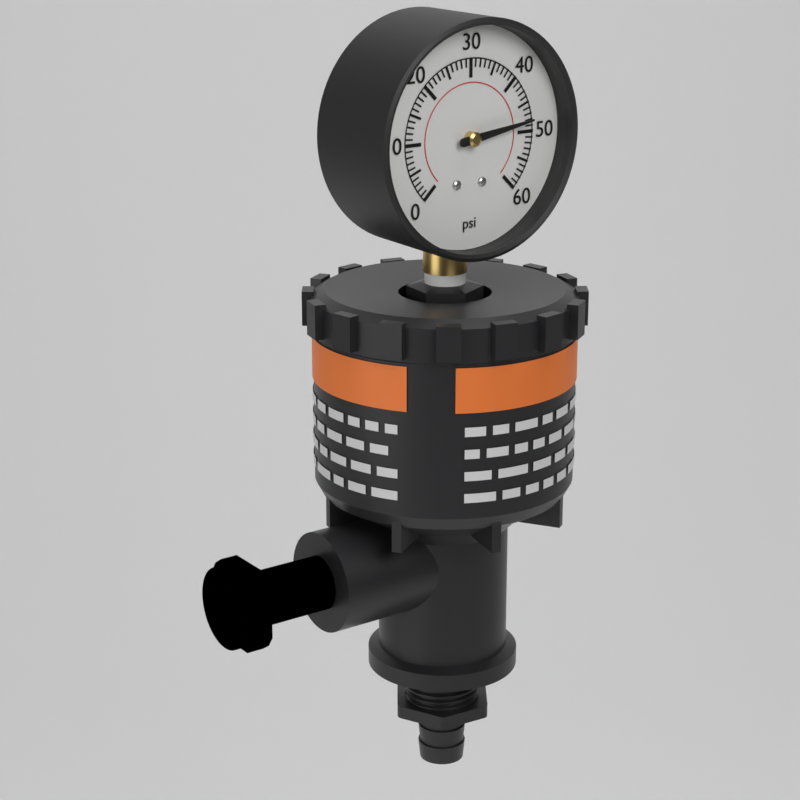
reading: 48 psi
